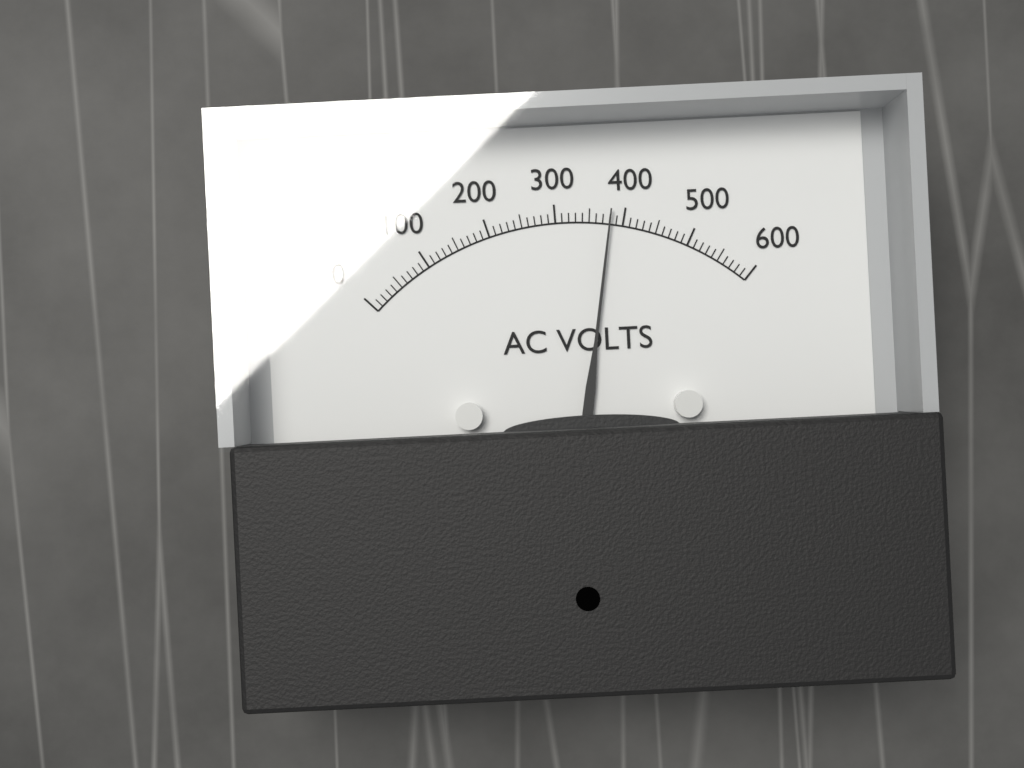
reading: 380 V
